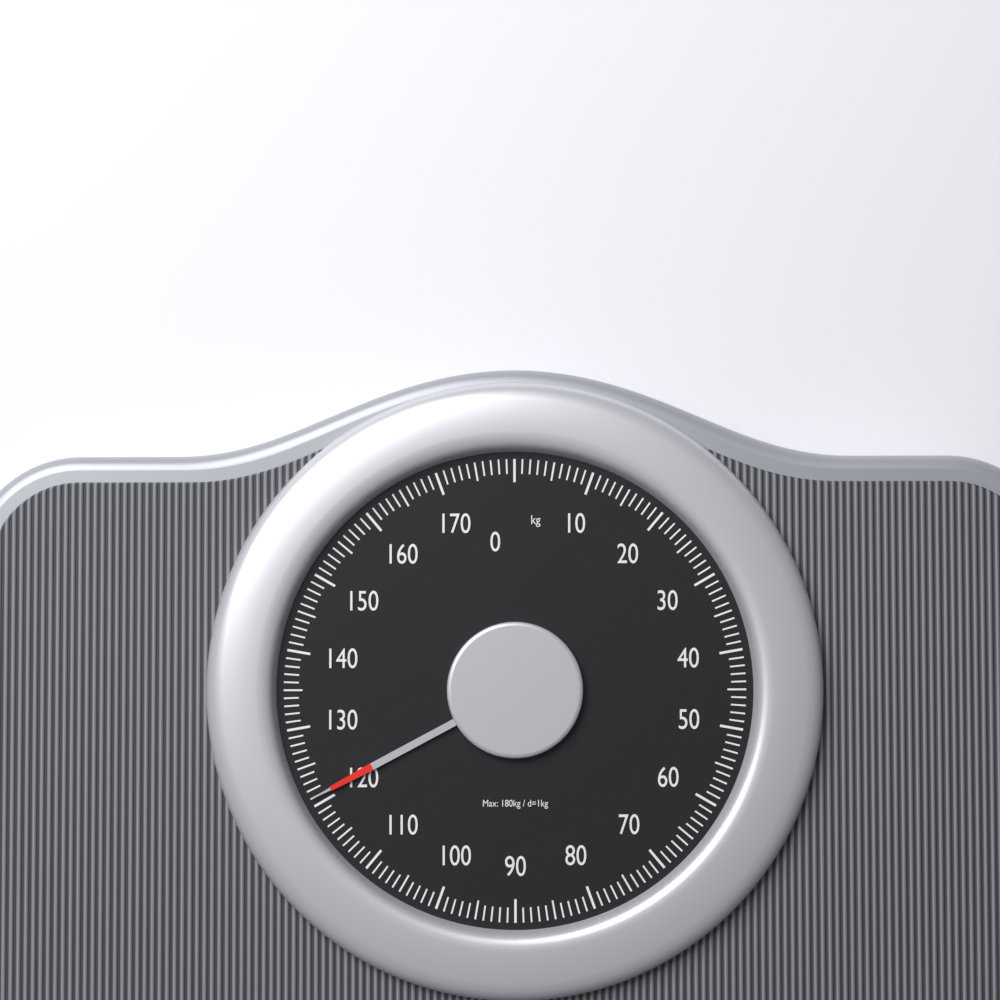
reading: 121 kg
